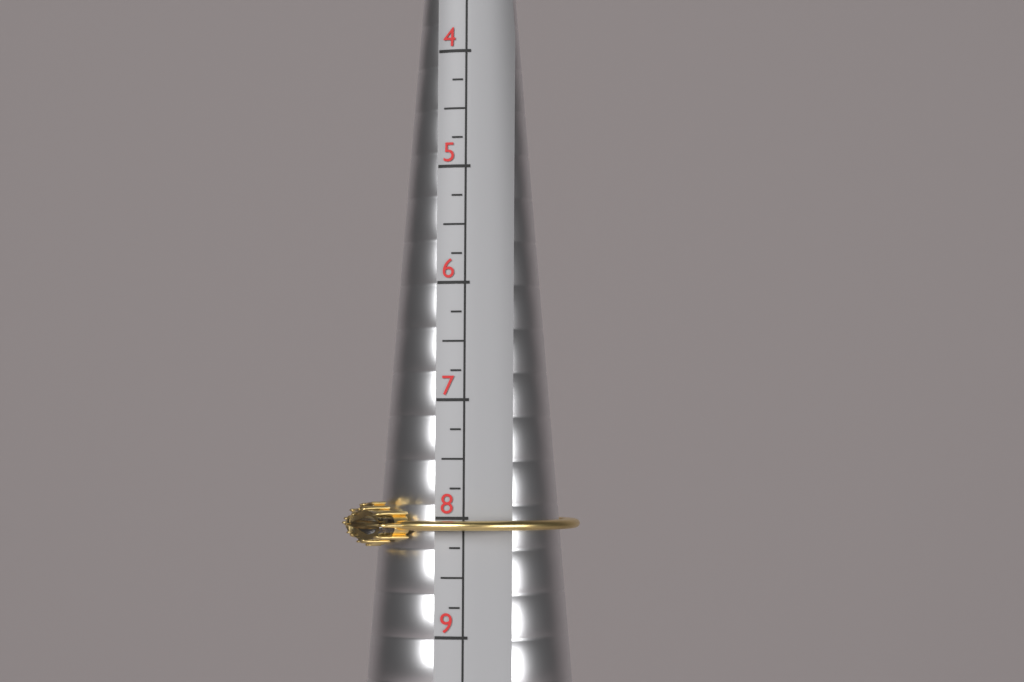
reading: 8.25 (no unit)
